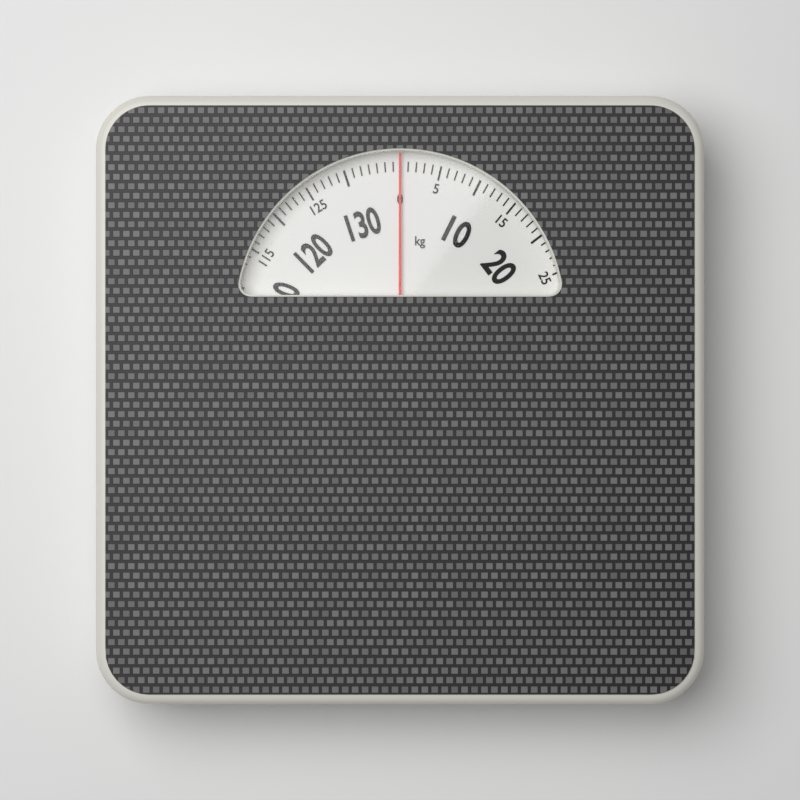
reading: 0 kg
